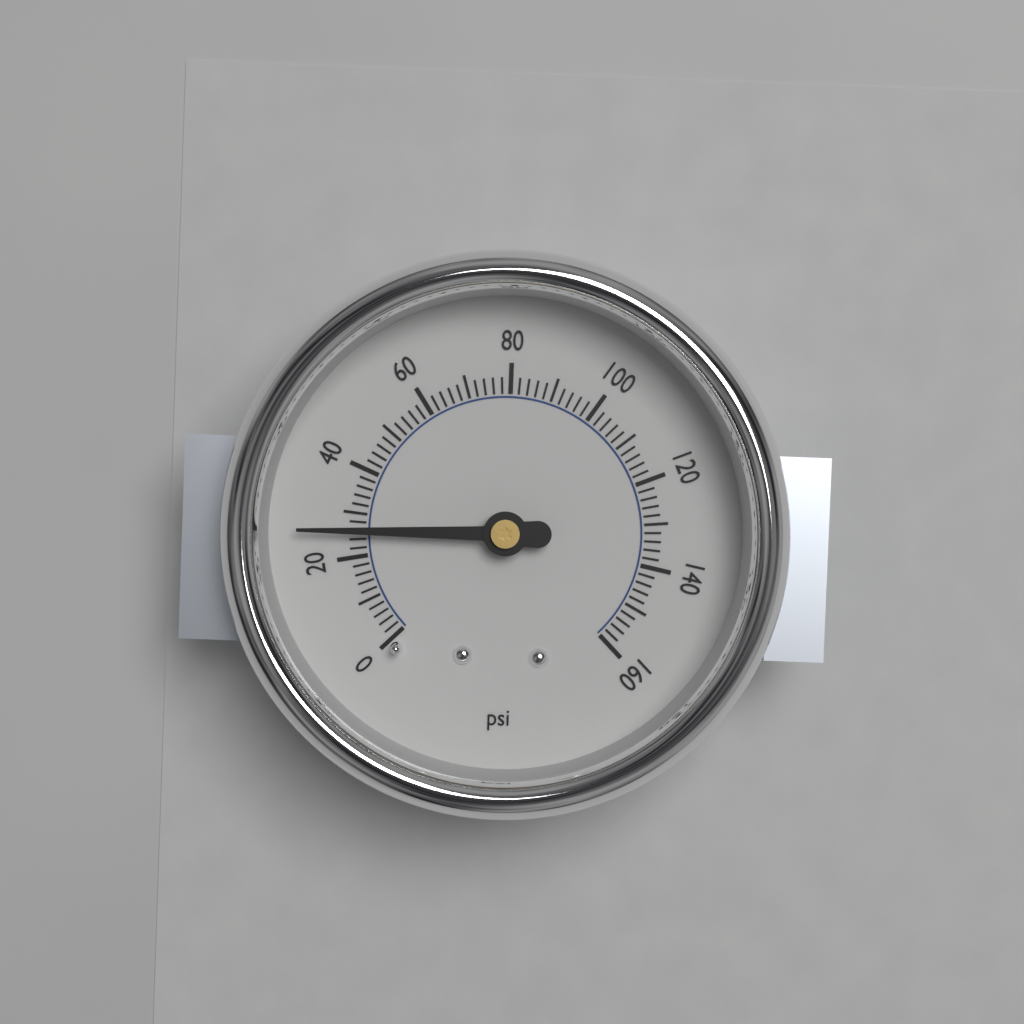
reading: 26 psi
